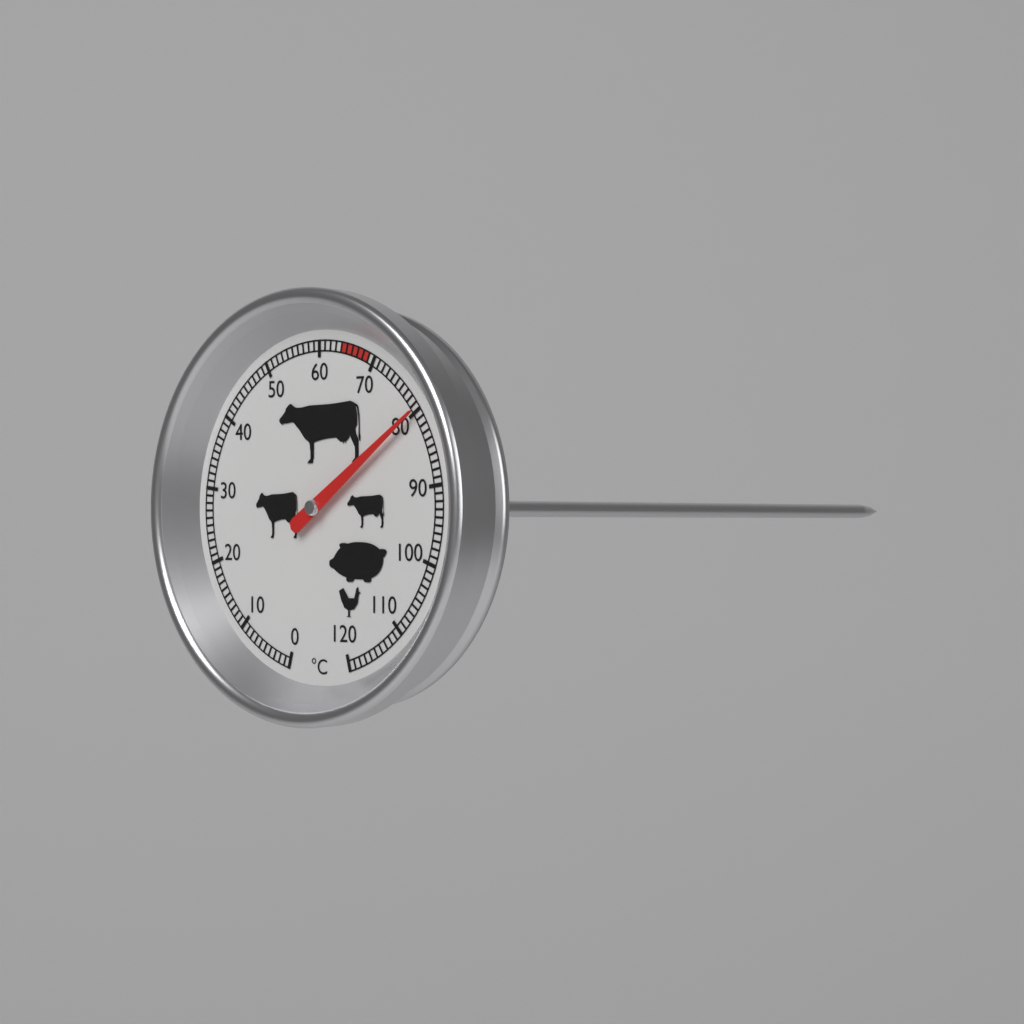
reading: 80 °C
